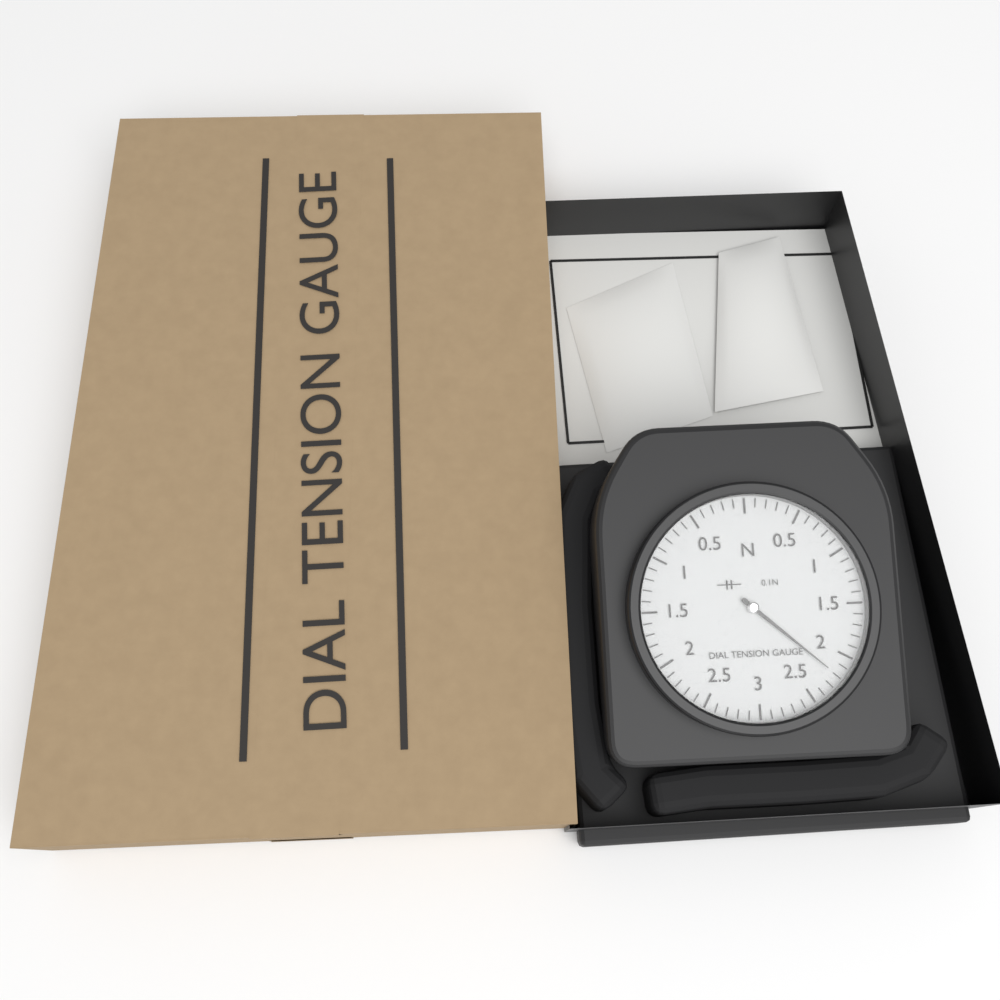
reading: 2.2 N
